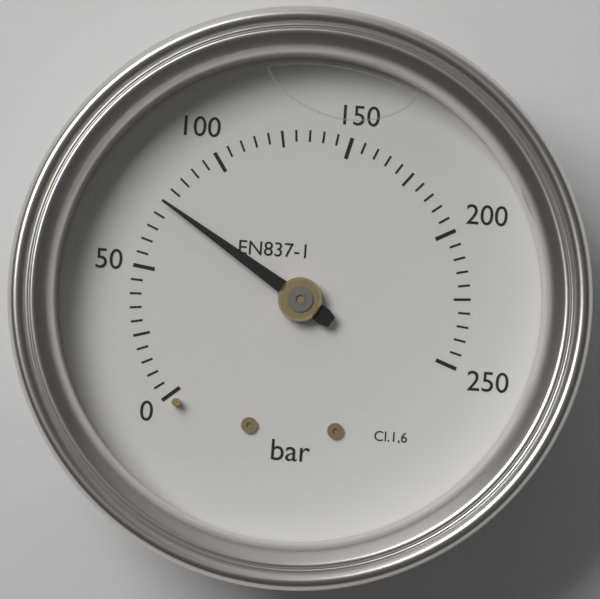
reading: 75 bar
